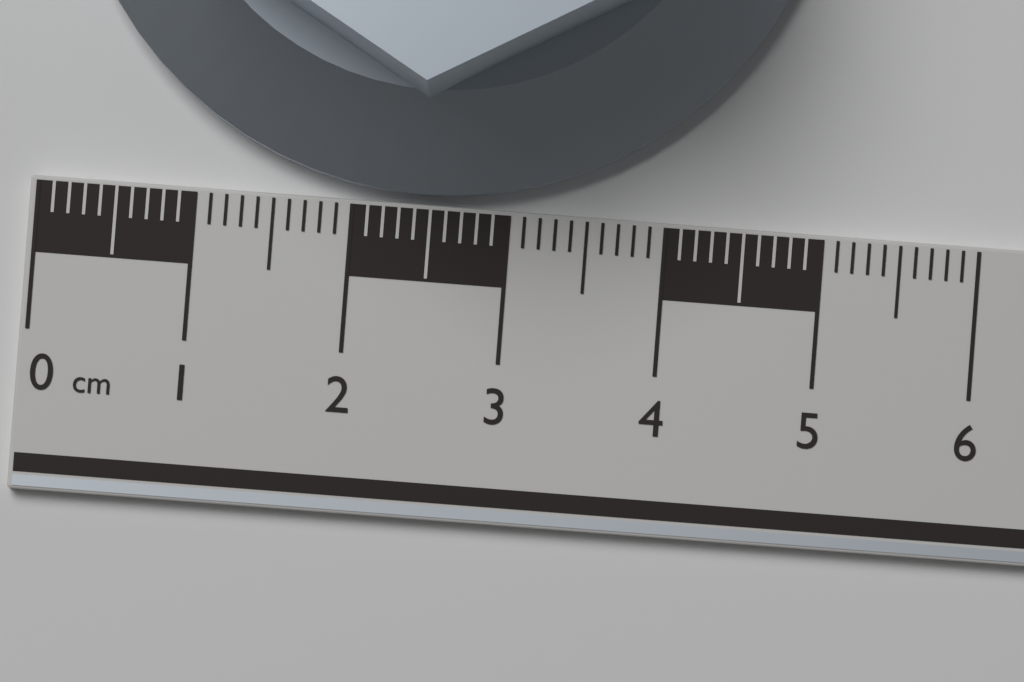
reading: 4.9 cm
